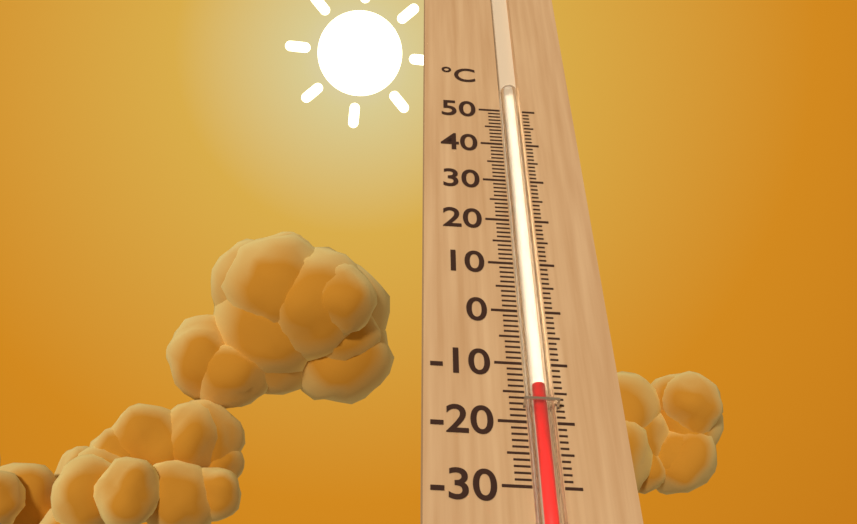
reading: -14 °C
